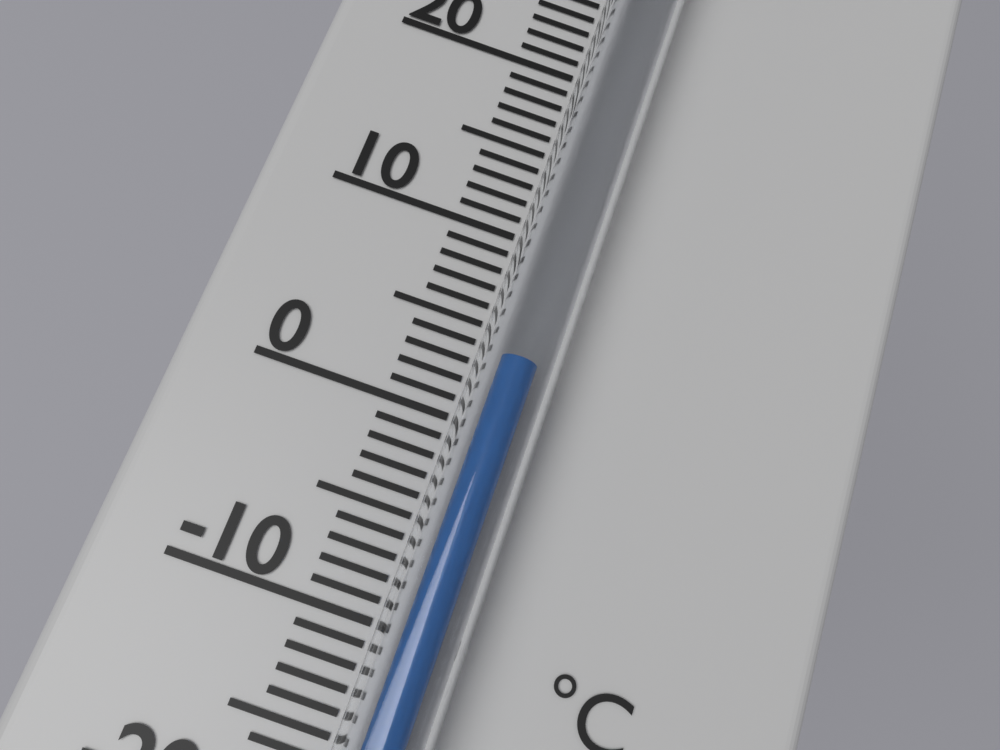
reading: 3 °C
